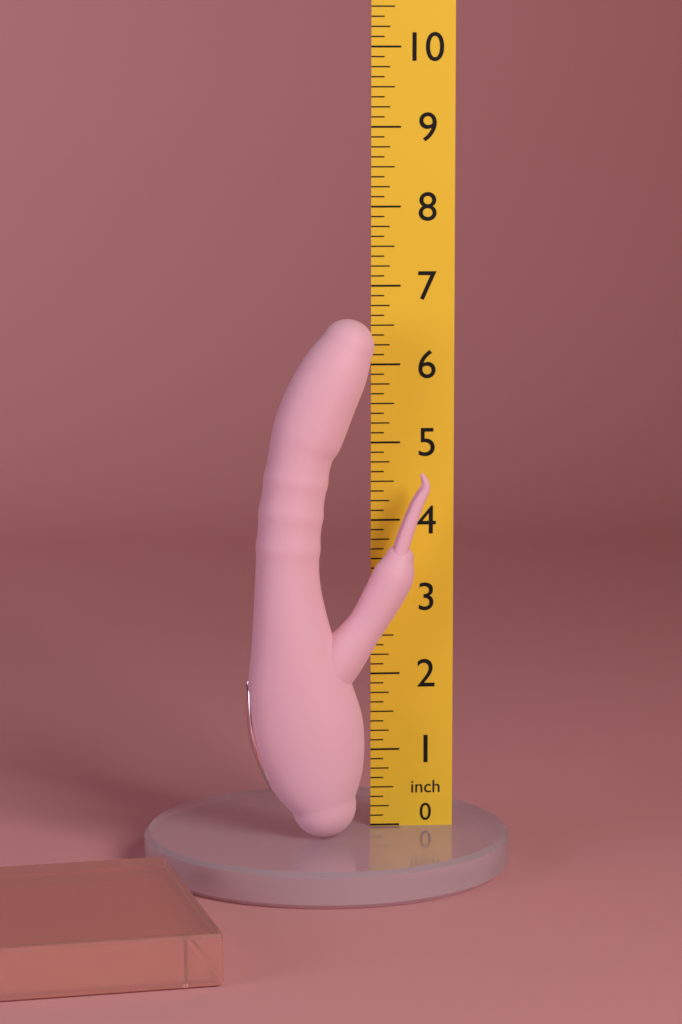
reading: 6.625 inch
